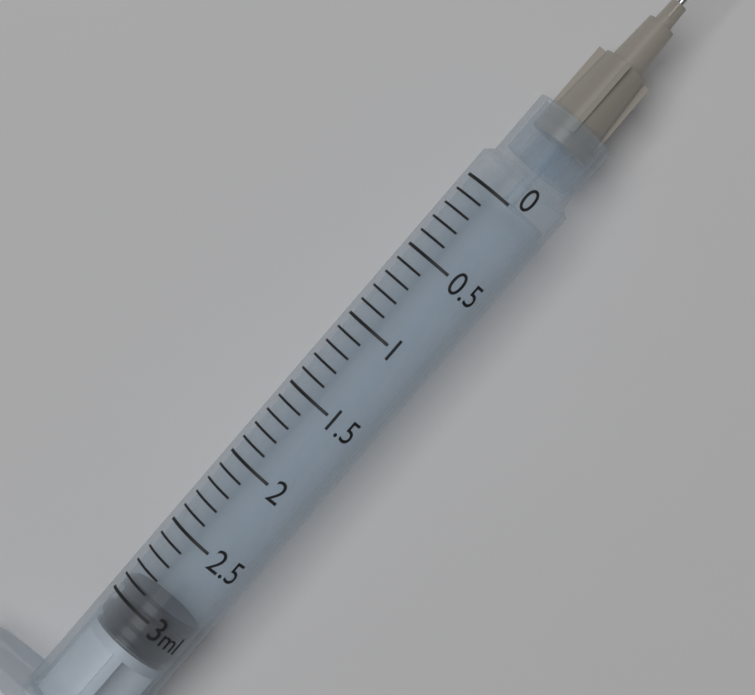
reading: 2.9 ml
